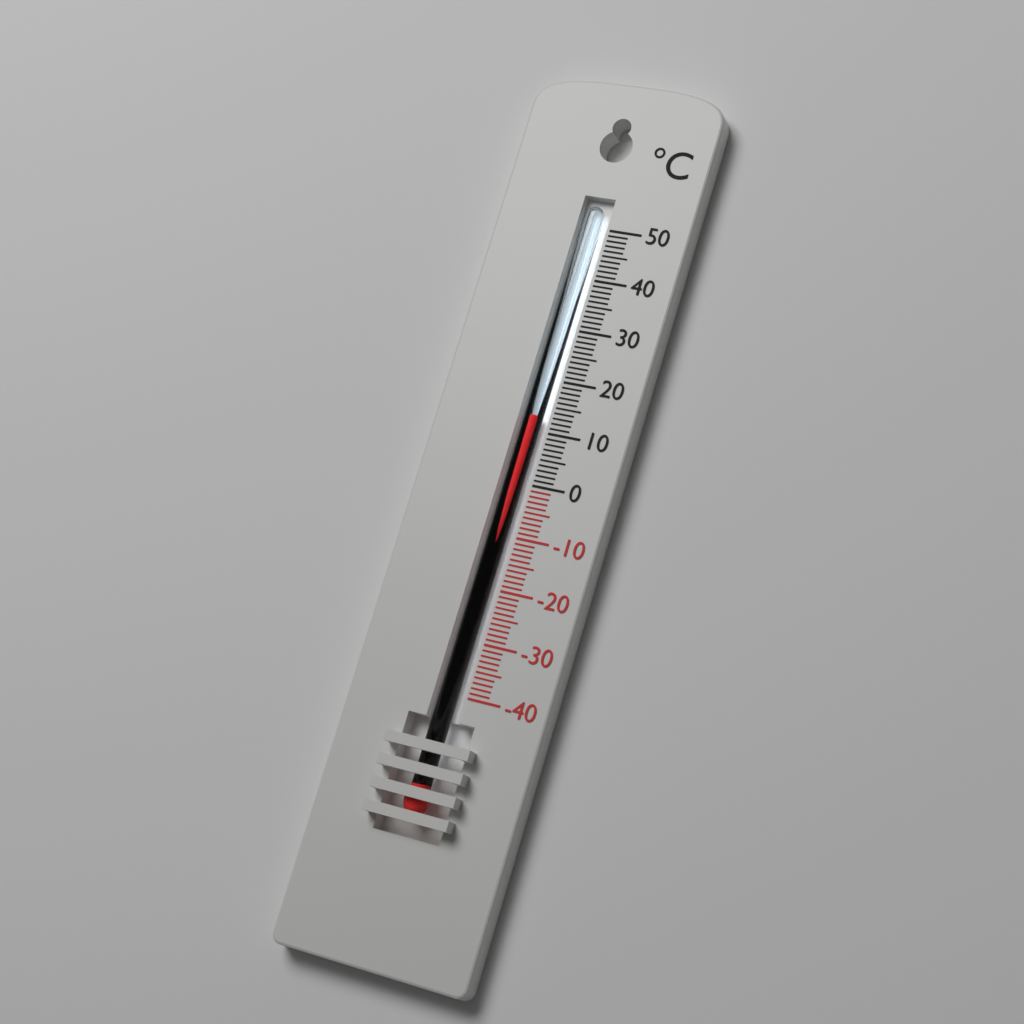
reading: 13 °C
